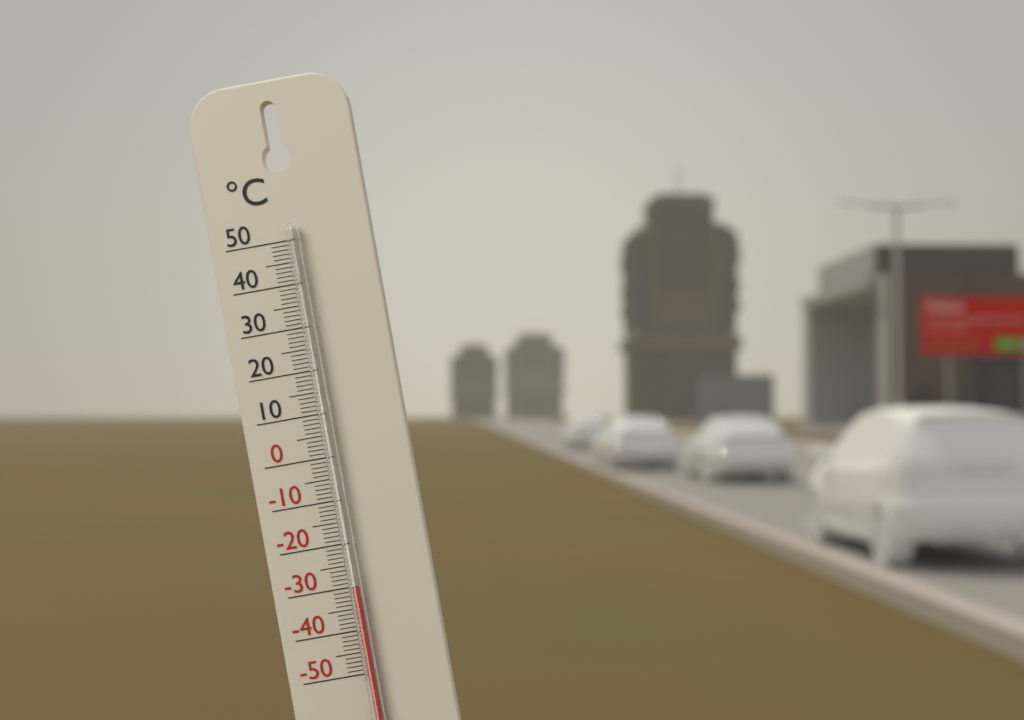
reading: -30 °C
